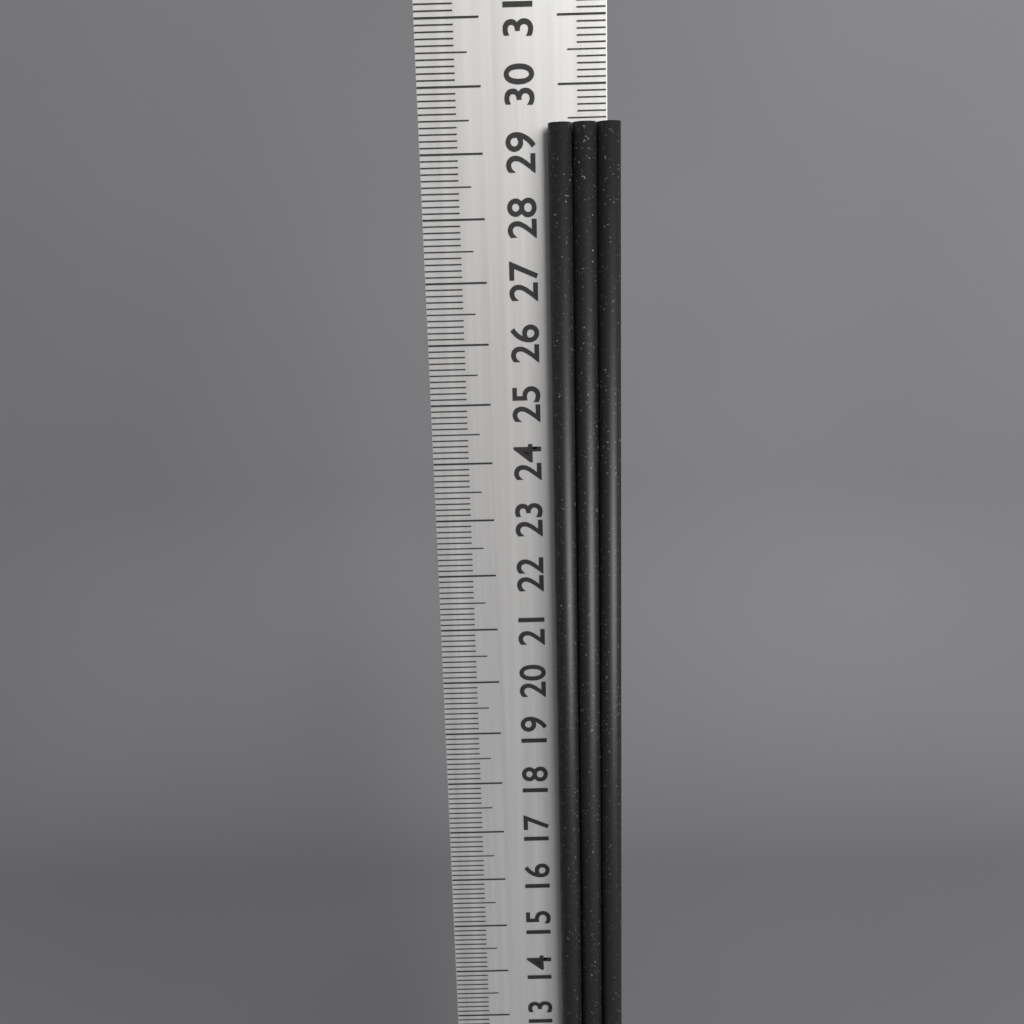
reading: 29.4 cm
